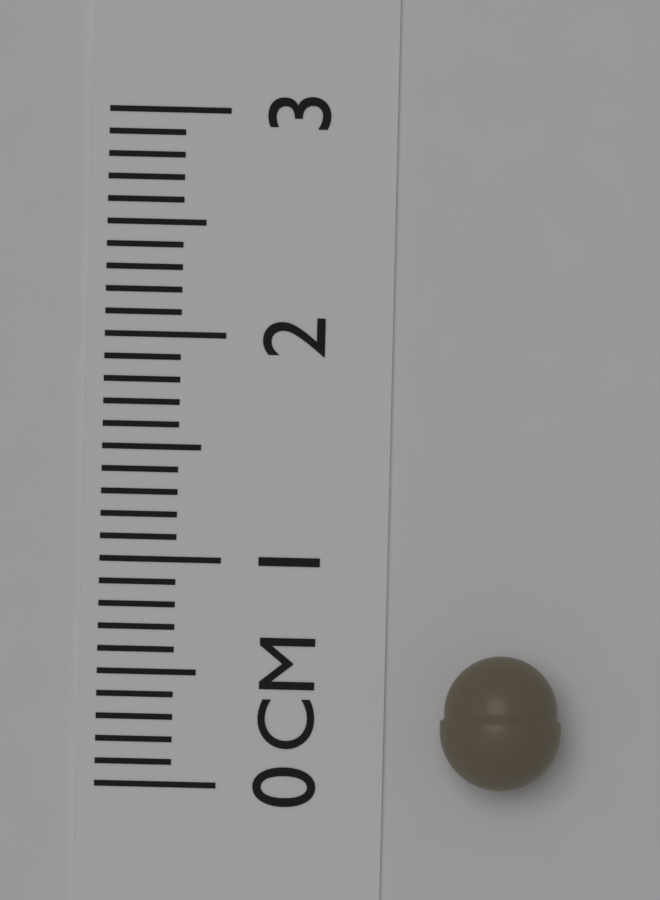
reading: 0.6 cm
